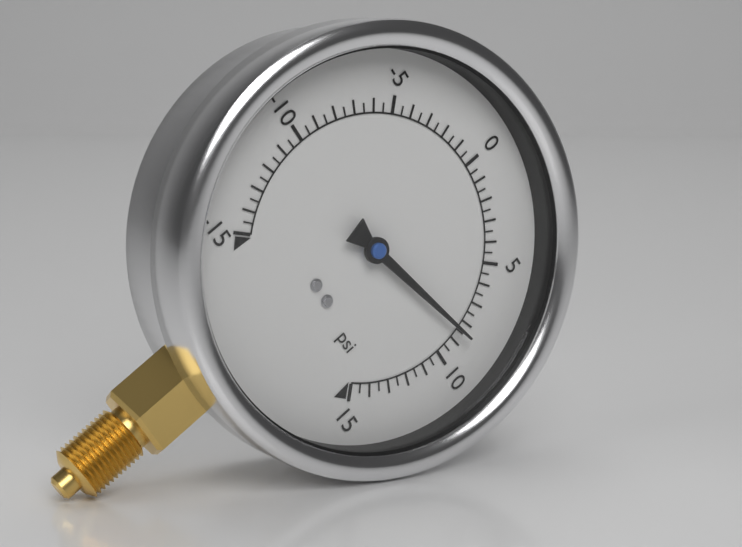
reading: 8.5 psi
